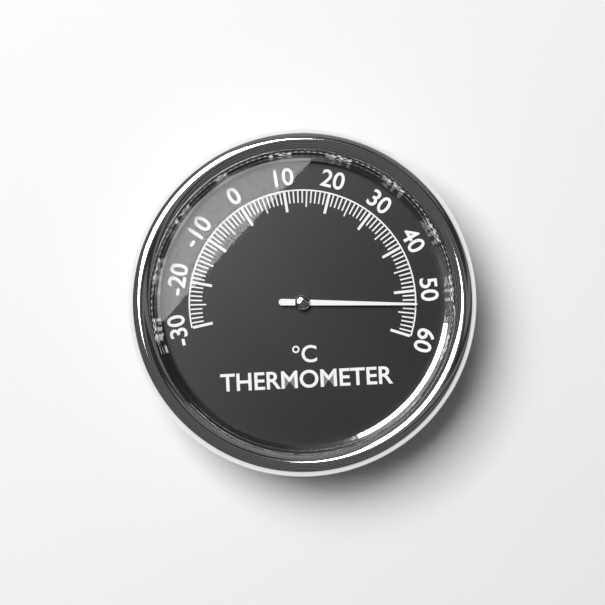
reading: 53 °C
